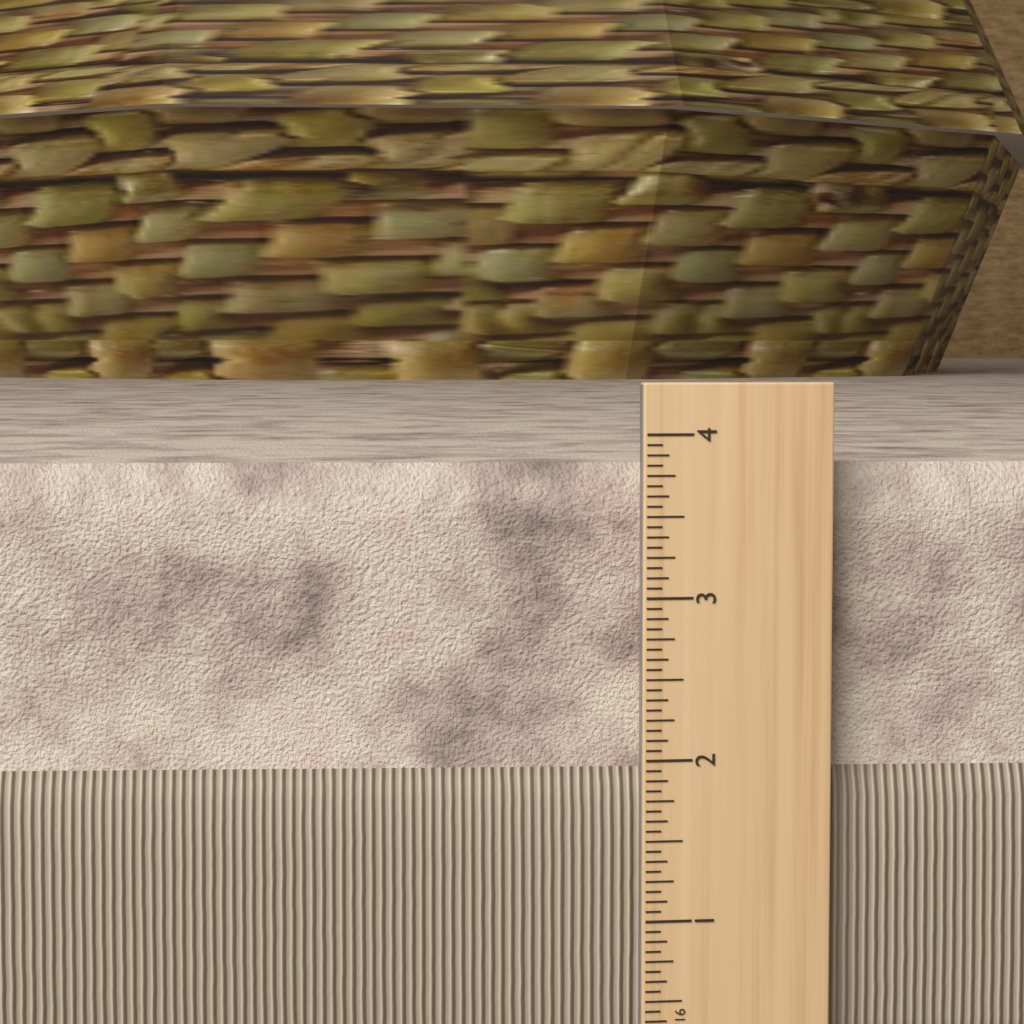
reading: 3.8125 in
